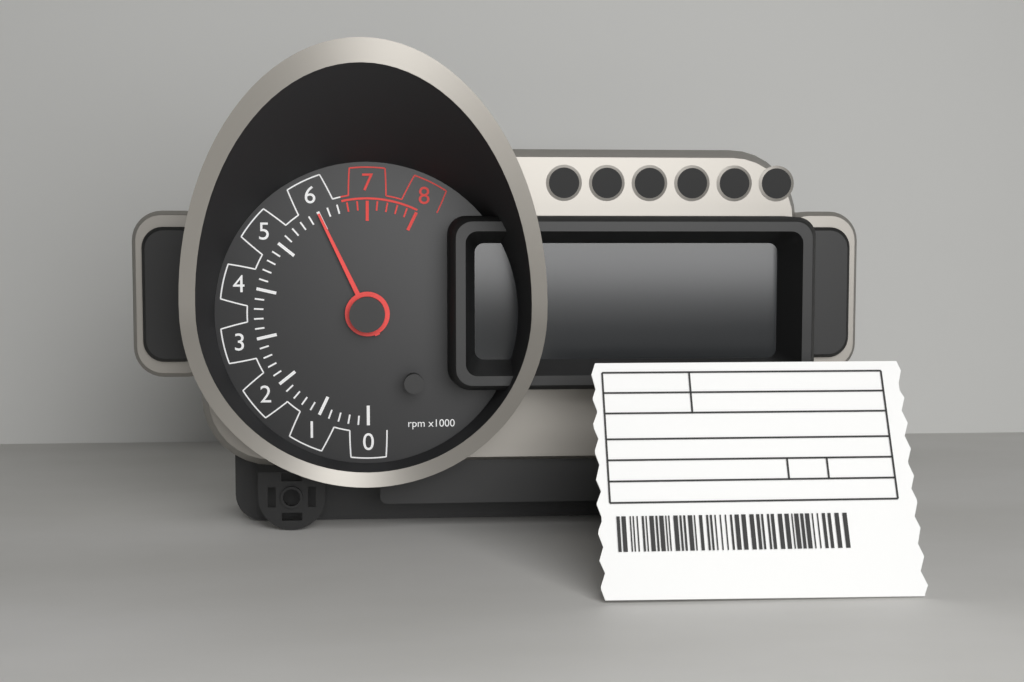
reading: 6.0 rpm x1000
